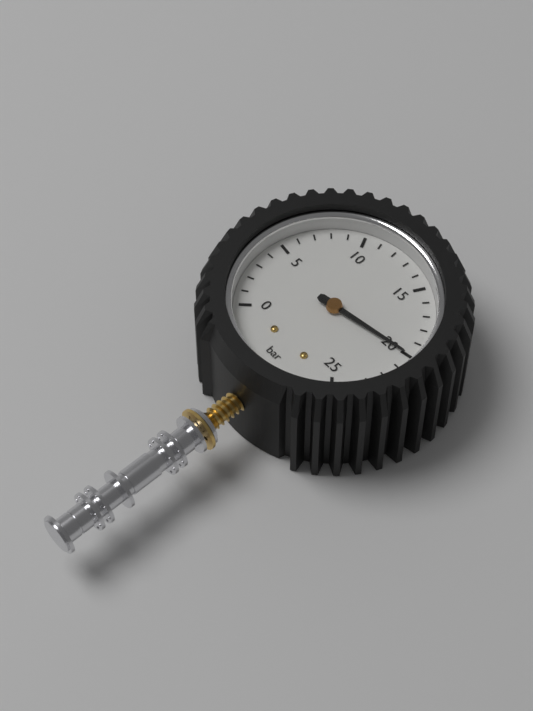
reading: 20 bar
